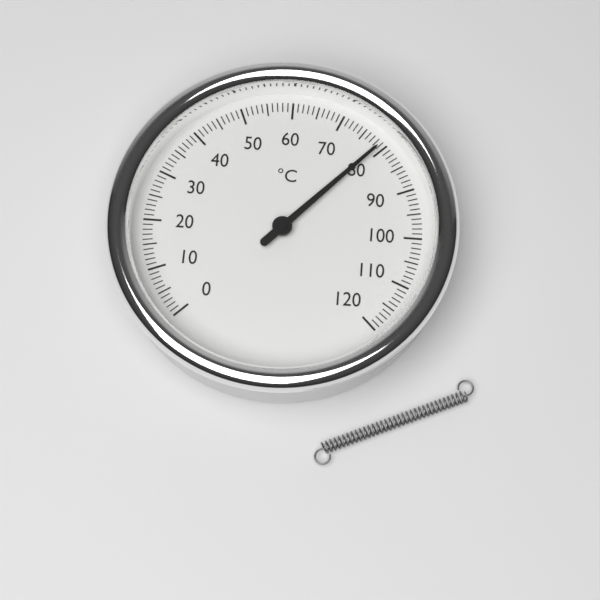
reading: 79 °C
